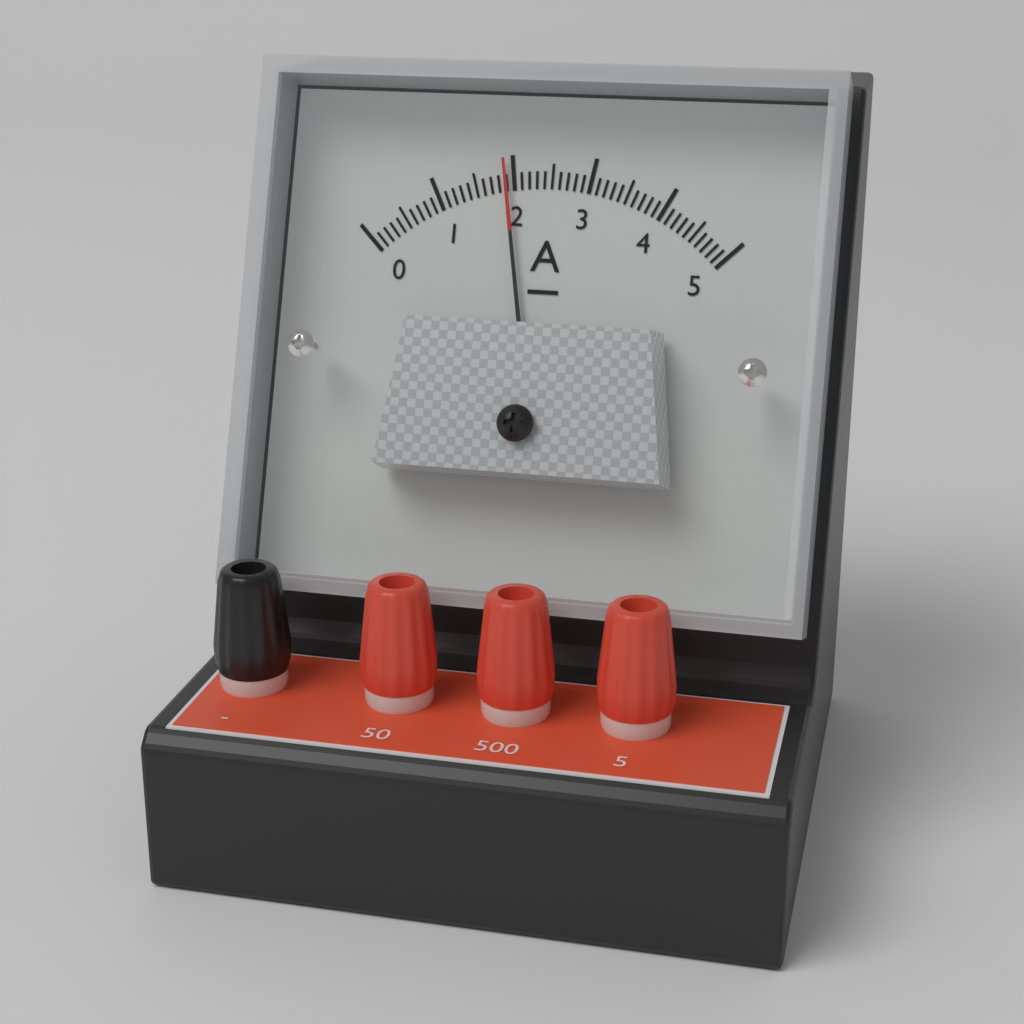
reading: 1.9 A
